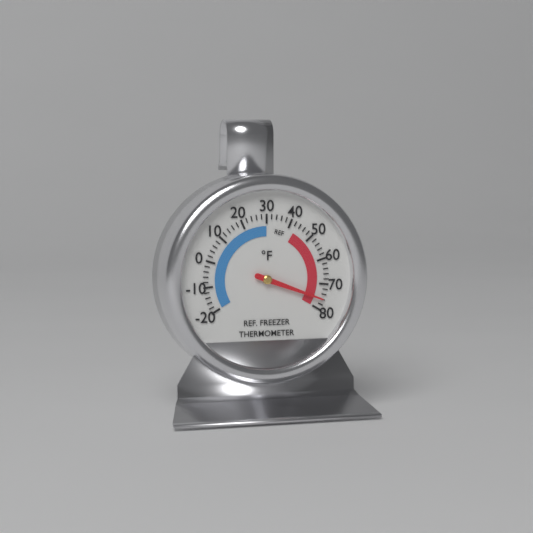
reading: 76 °F
